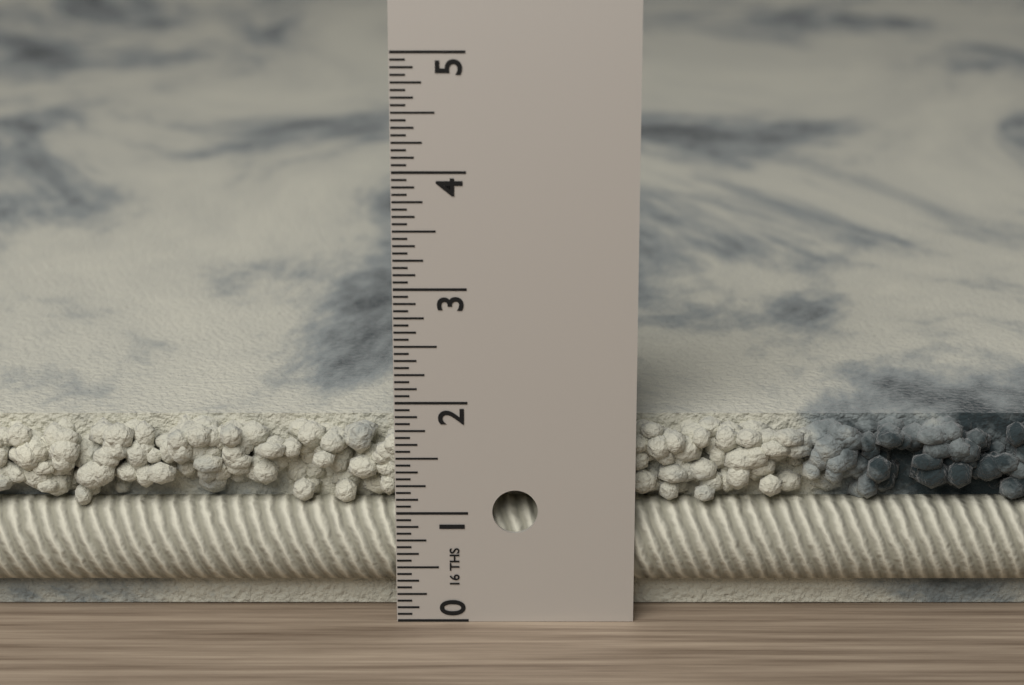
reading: 1.7500 in
